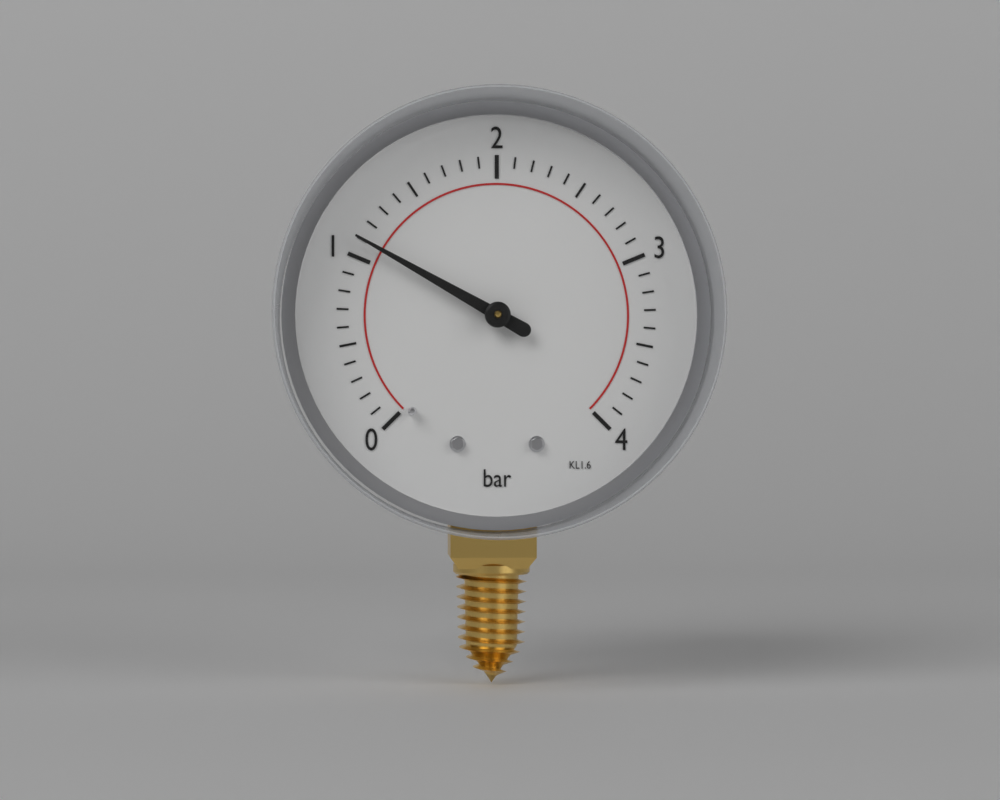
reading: 1.1 bar
